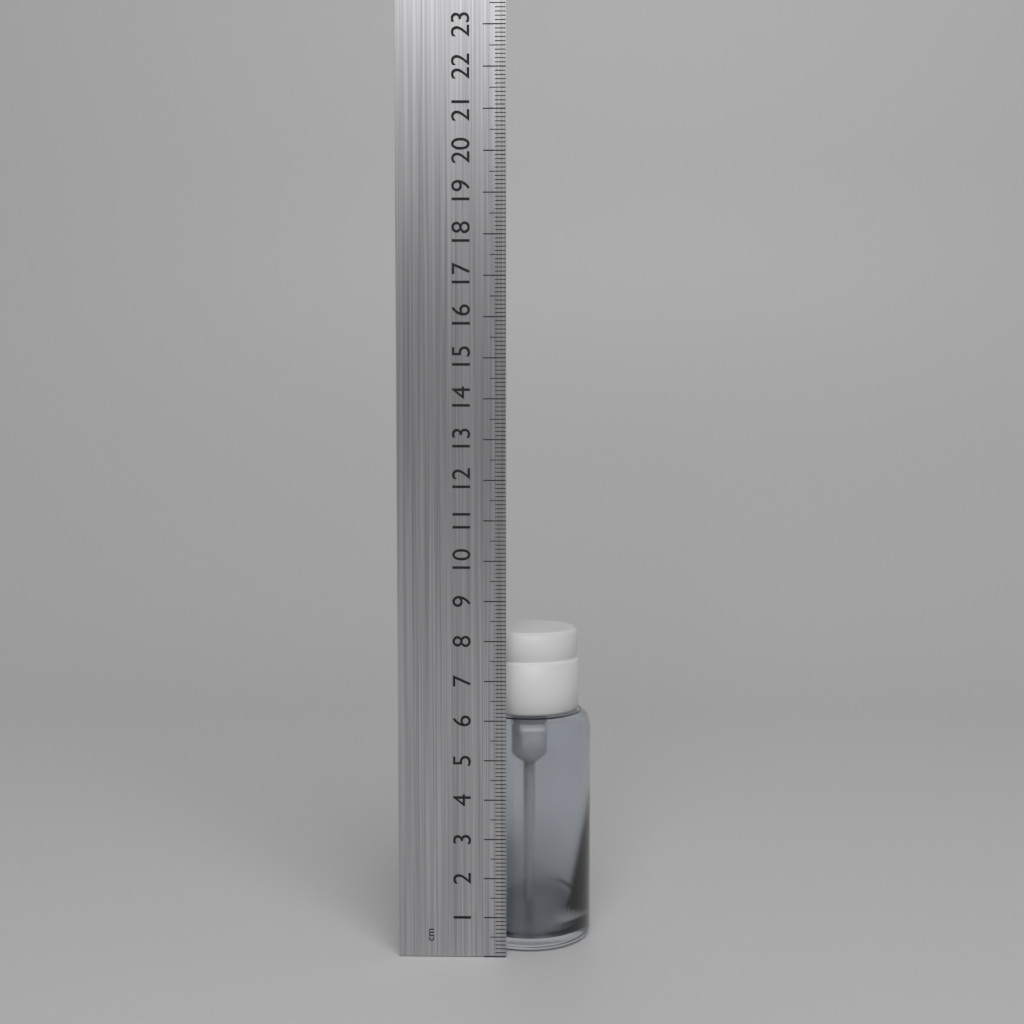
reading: 8.1 cm
